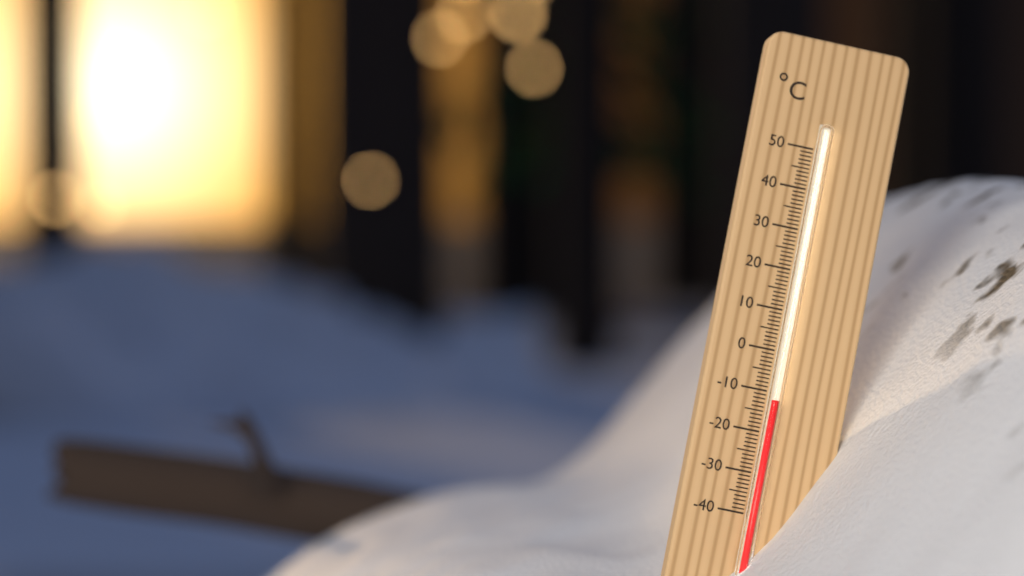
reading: -12 °C
